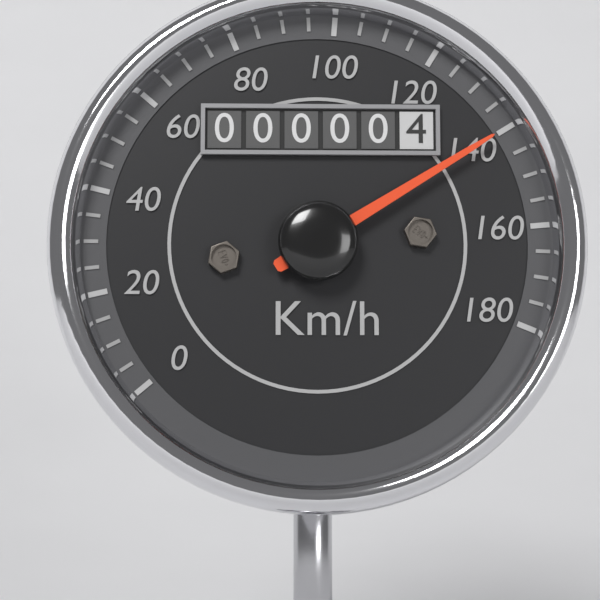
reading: 140 km/h
